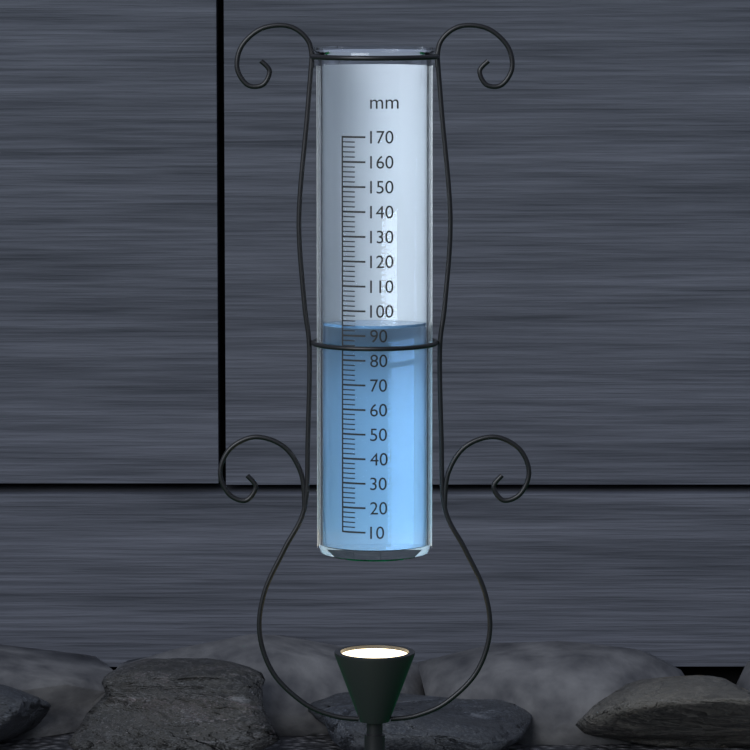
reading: 94 mm
